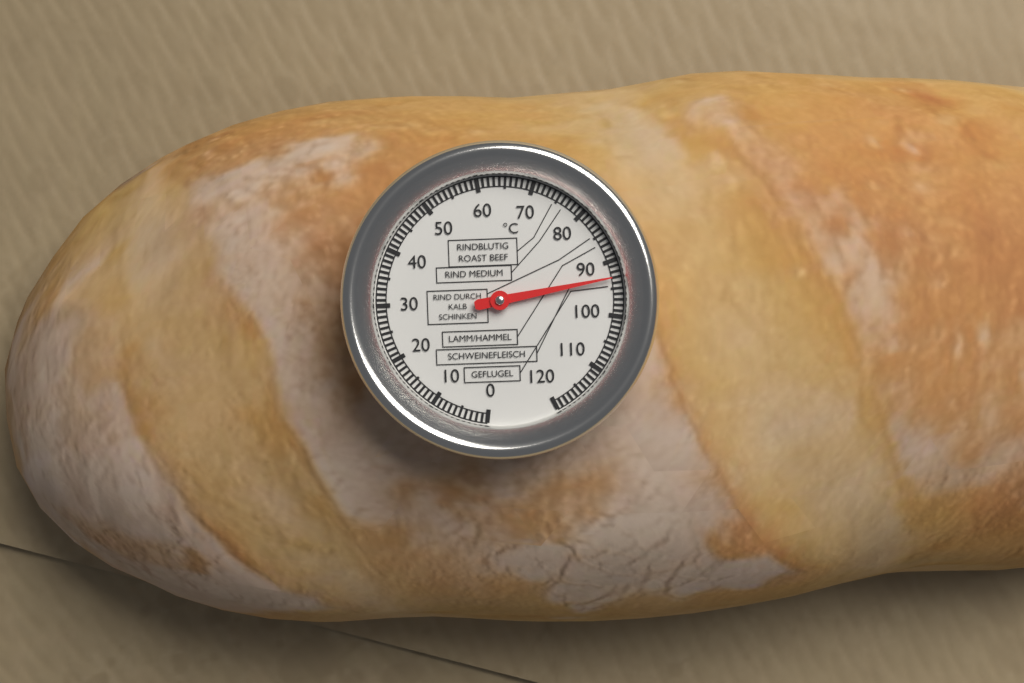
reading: 93 °C
